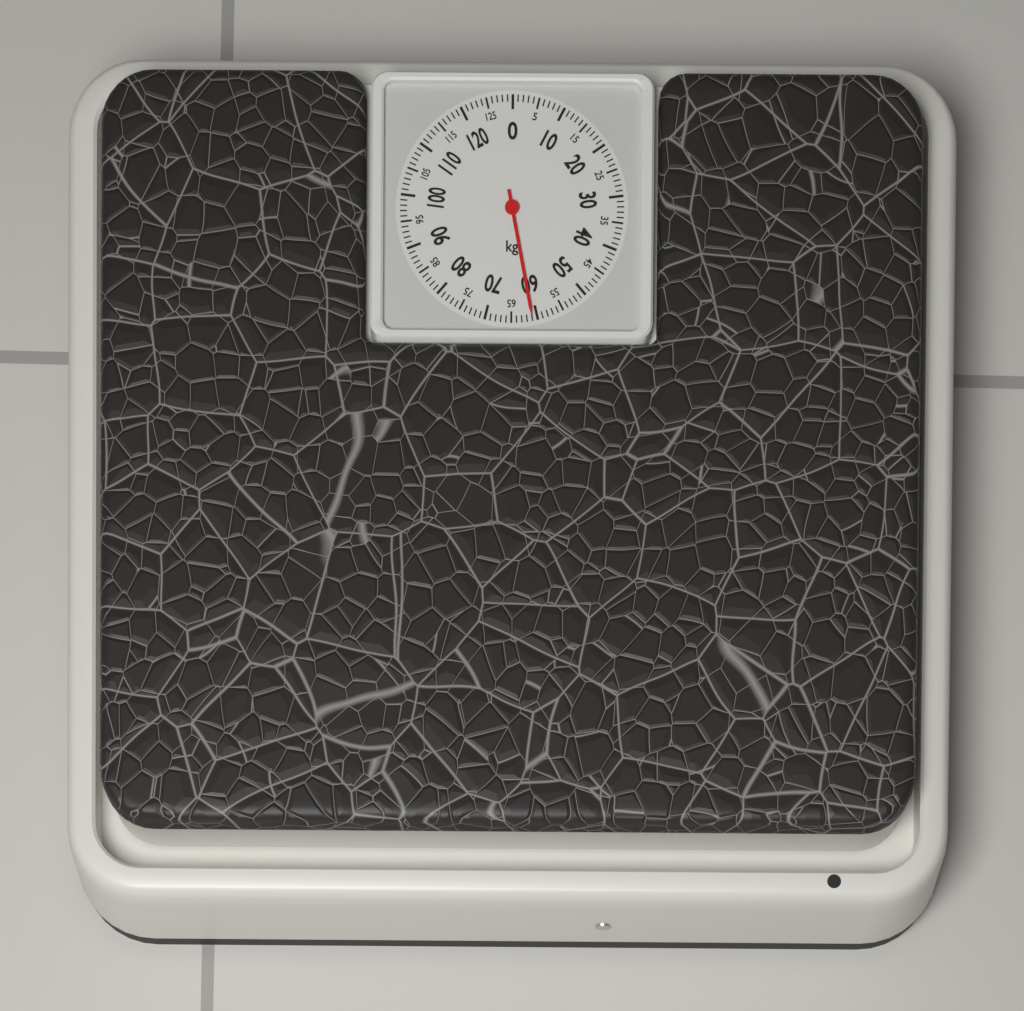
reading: 61 kg
